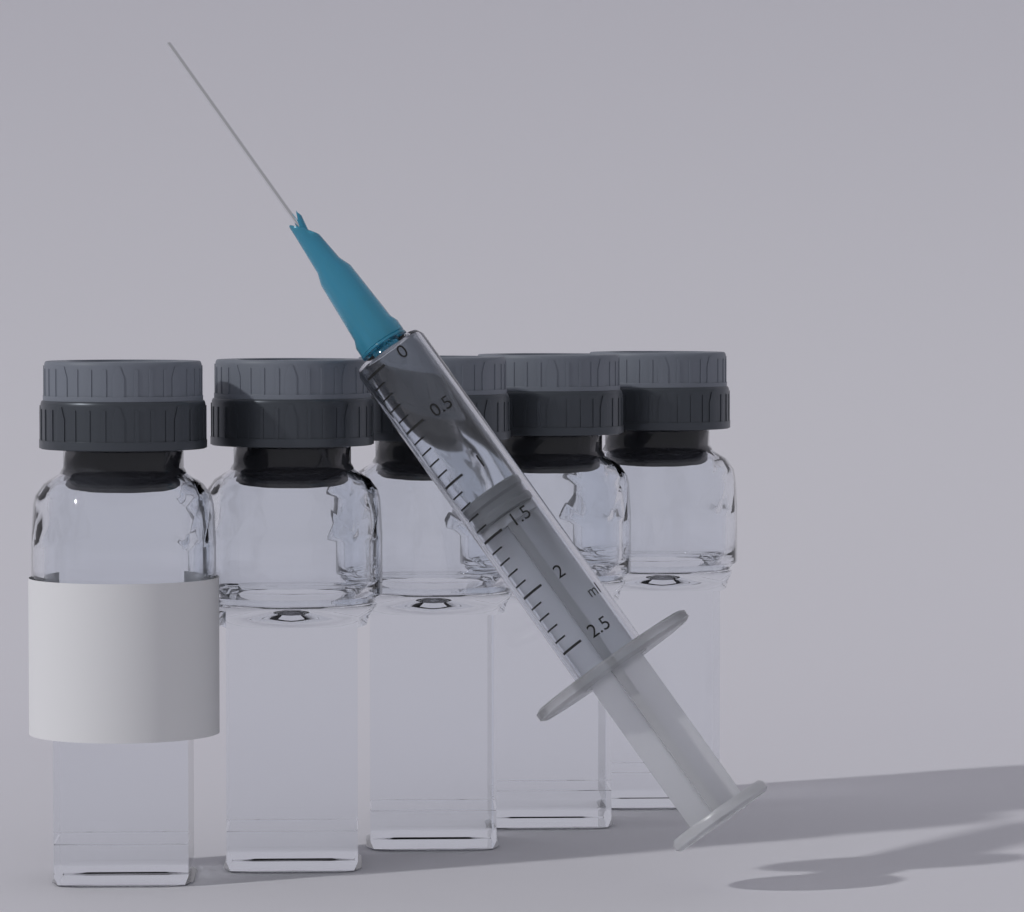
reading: 1.2 ml
